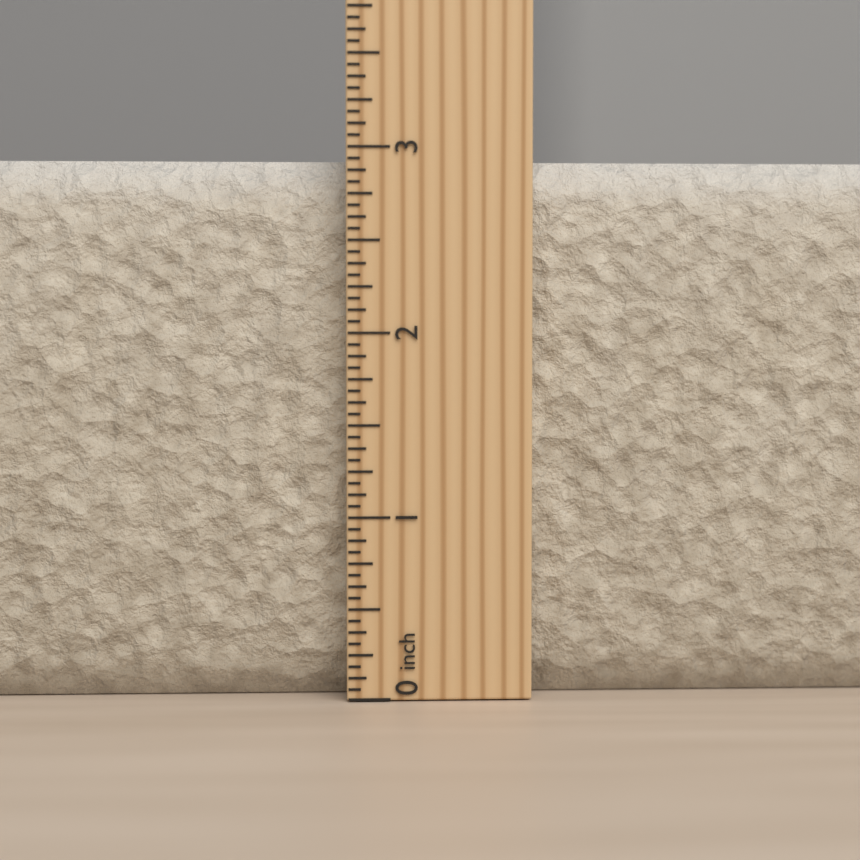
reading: 2.9375 inch
